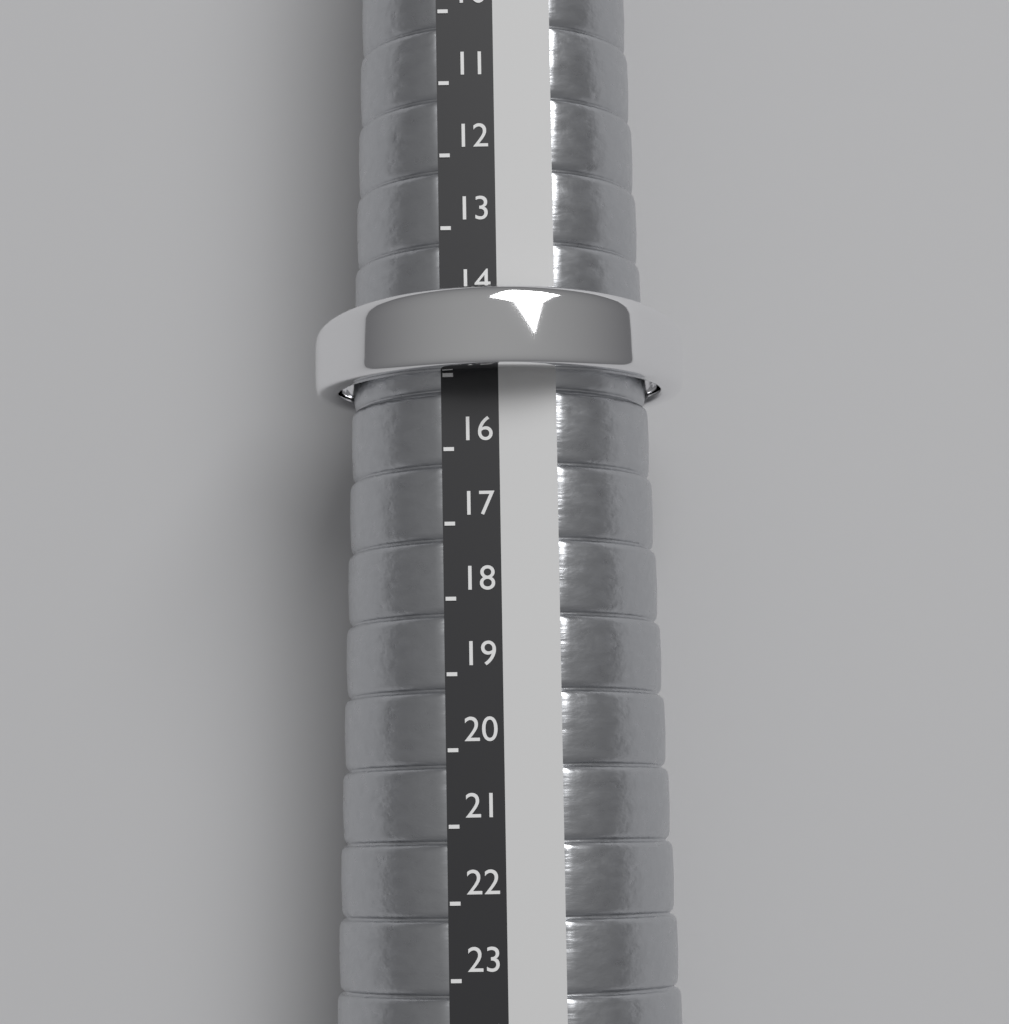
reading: 15 (no unit)
